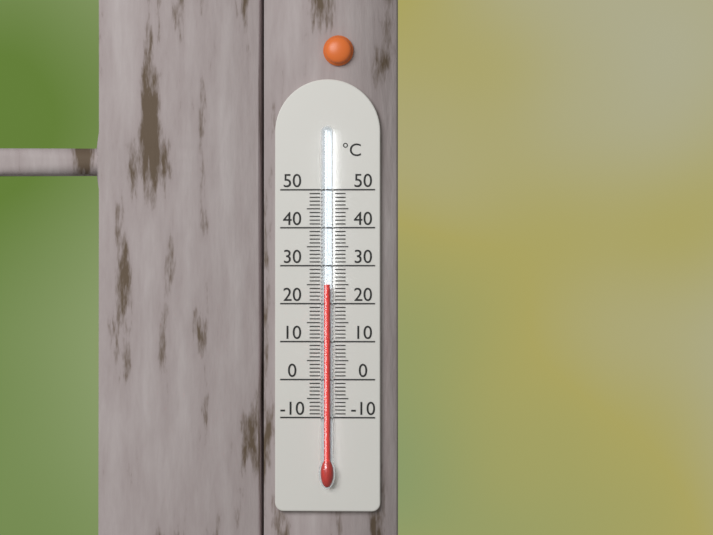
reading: 25 °C
